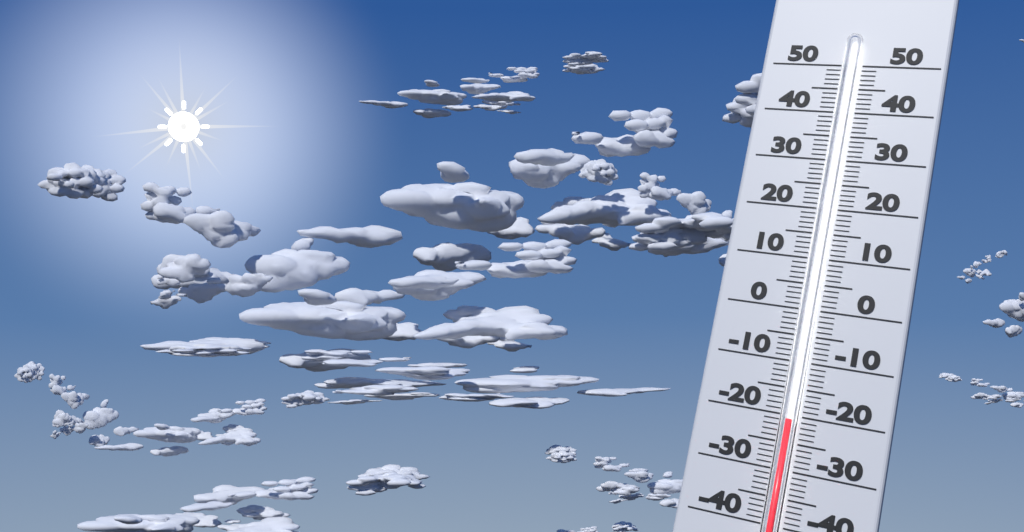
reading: -21 (no unit)
